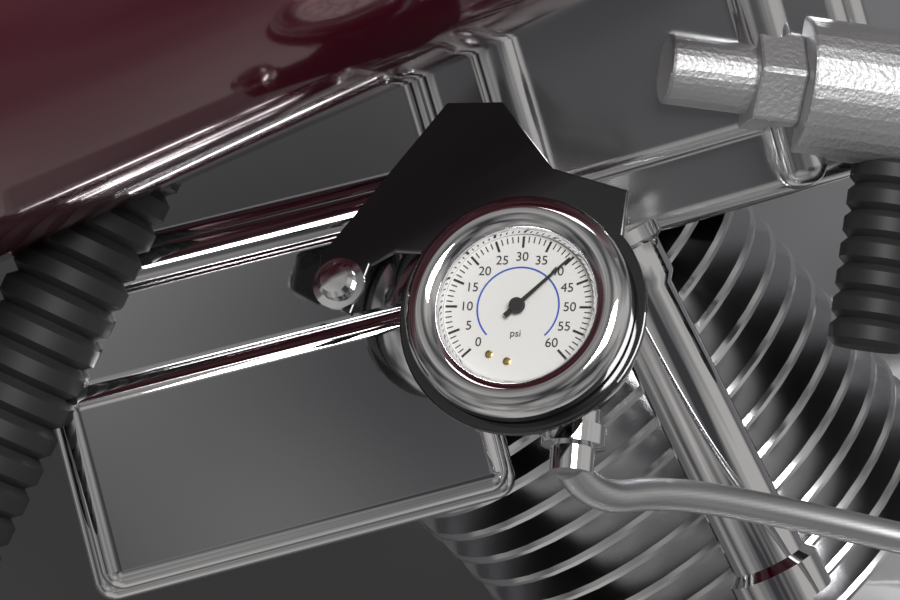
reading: 40 psi
